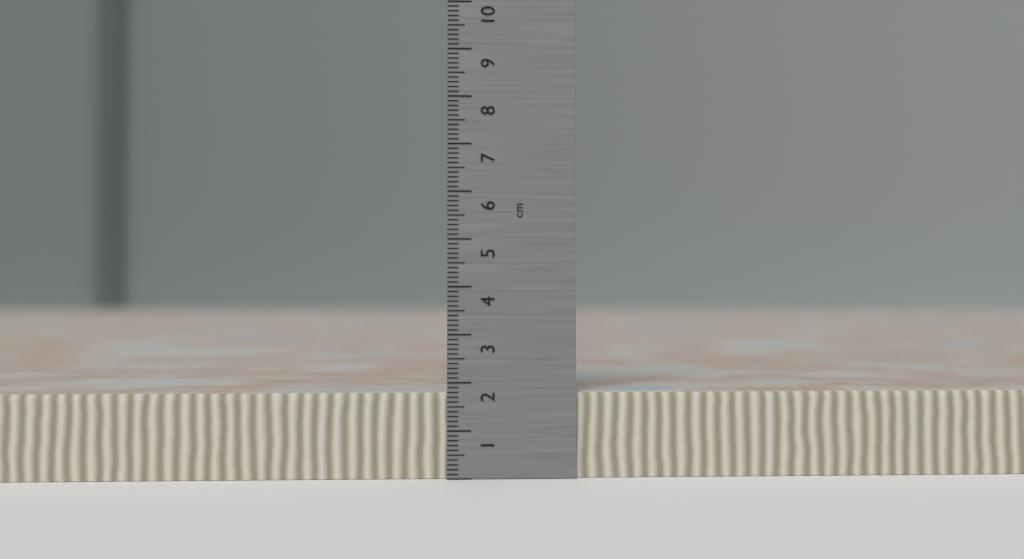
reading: 1.8 cm
